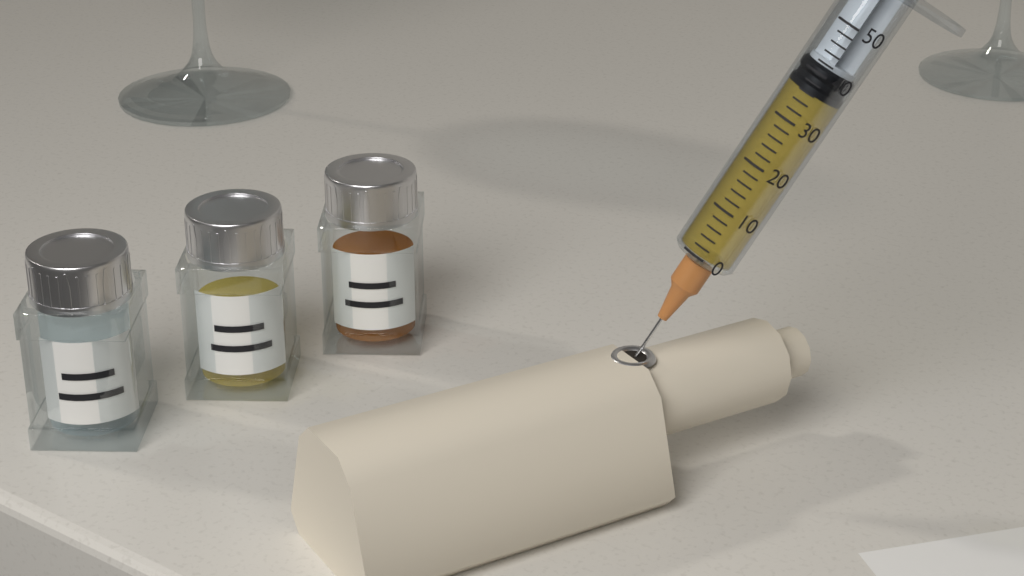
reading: 36 (no unit)
